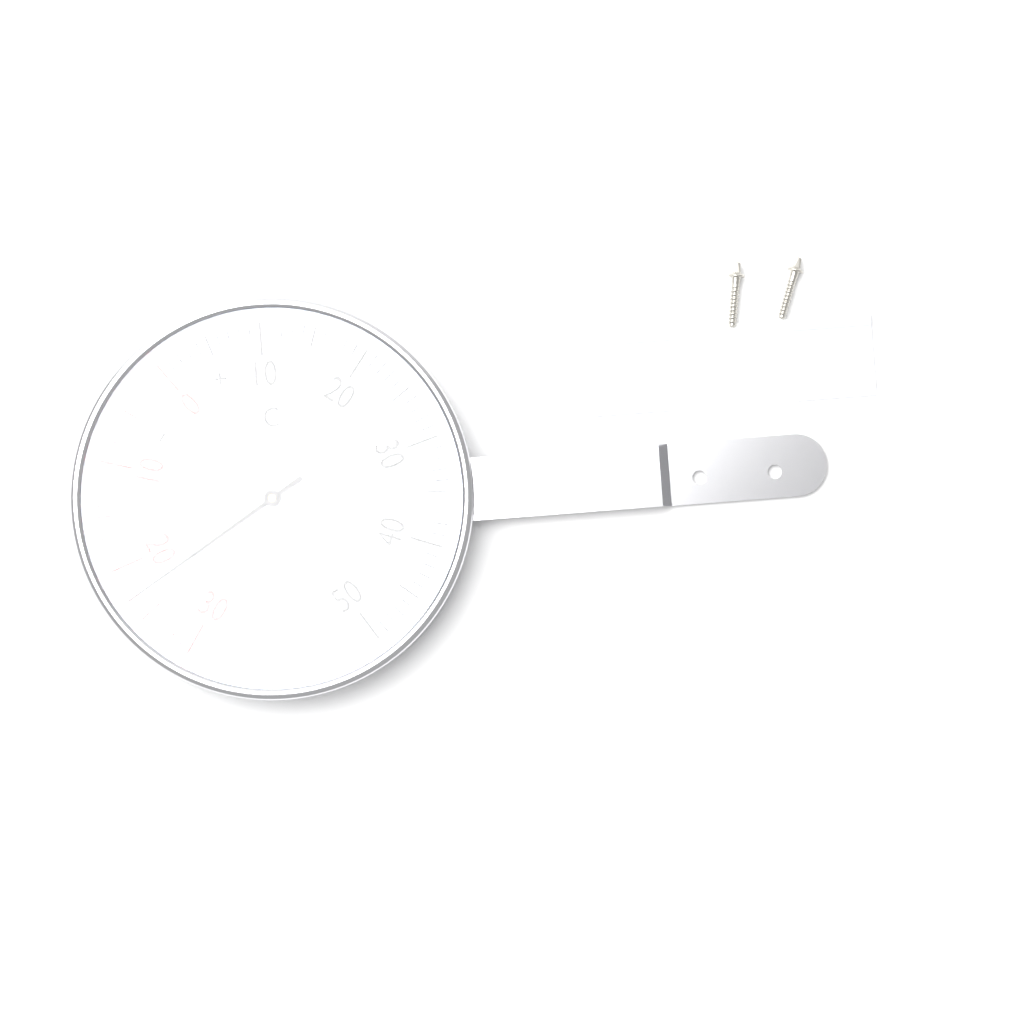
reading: -23 °C
